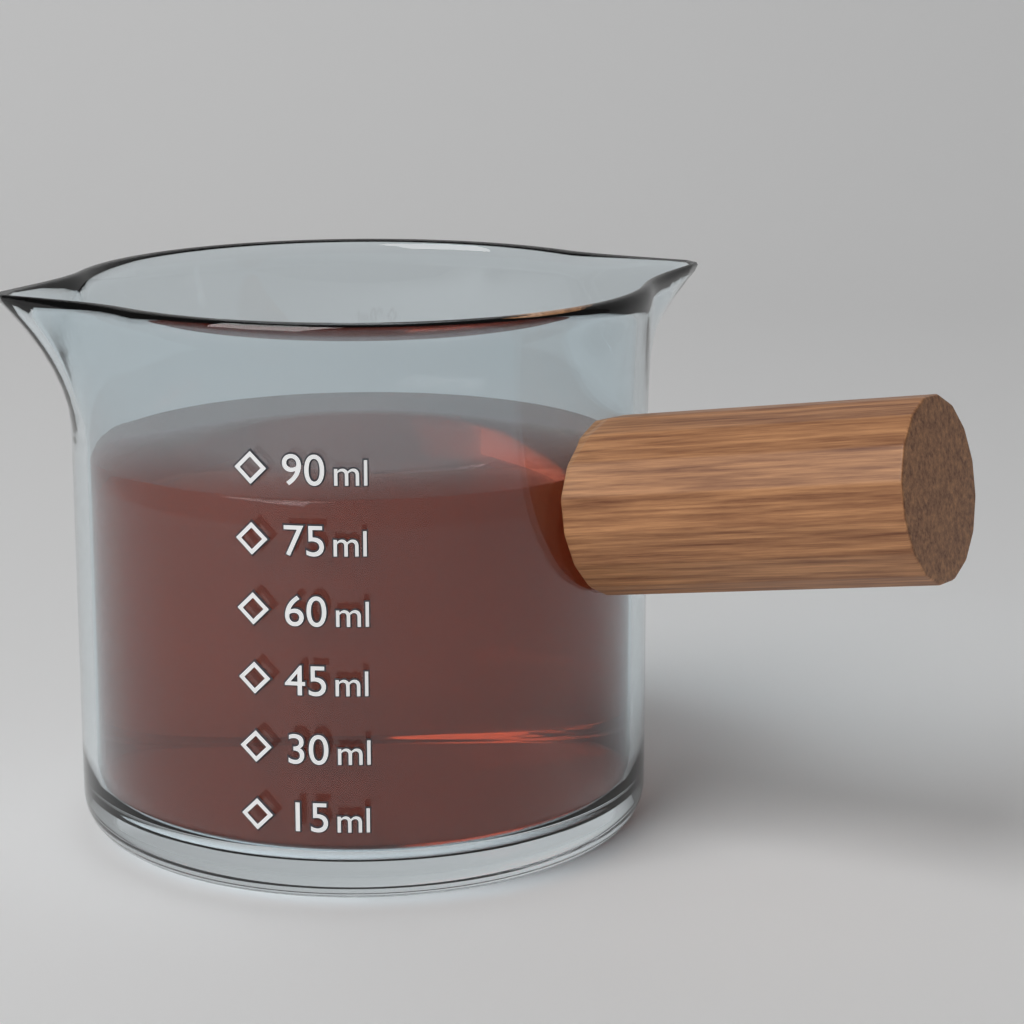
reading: 83 ml
